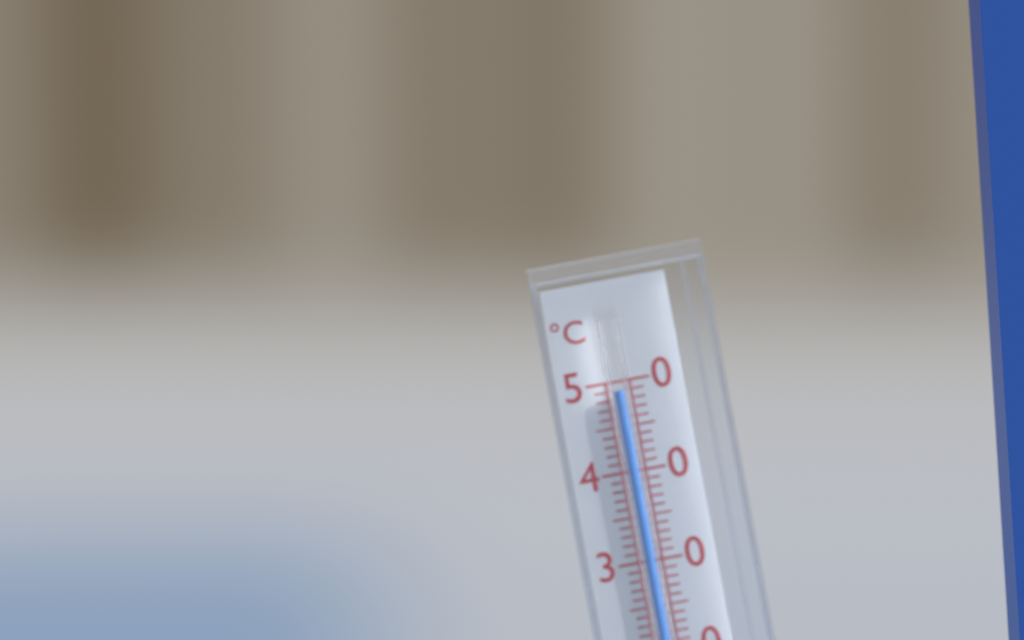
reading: 49 °C
